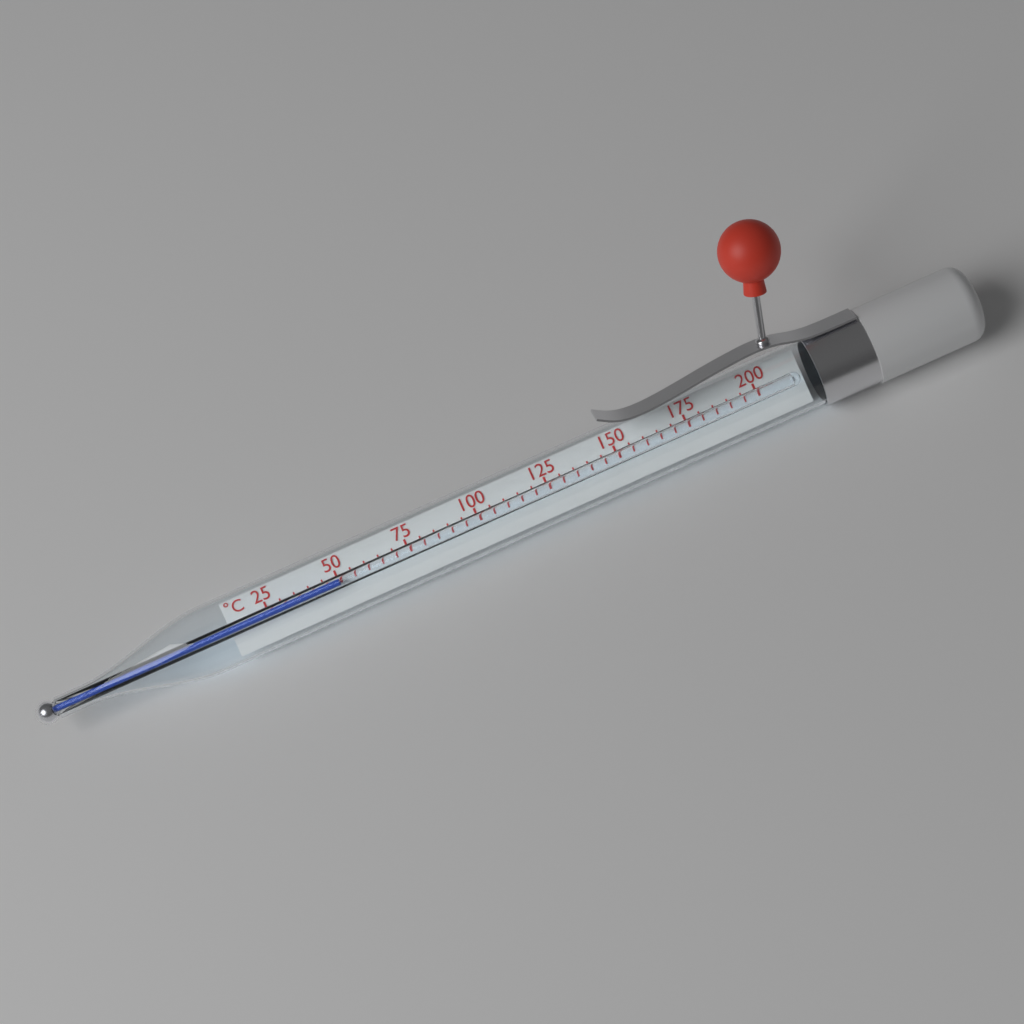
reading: 50 °C
